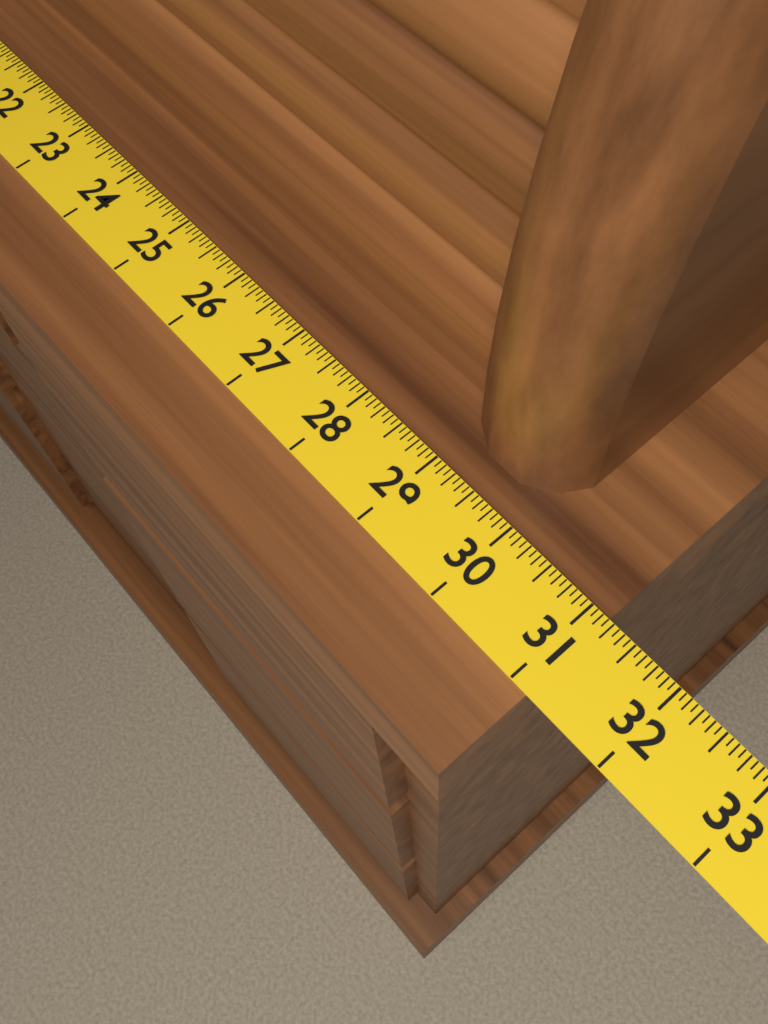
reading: 31.1875 (no unit)
